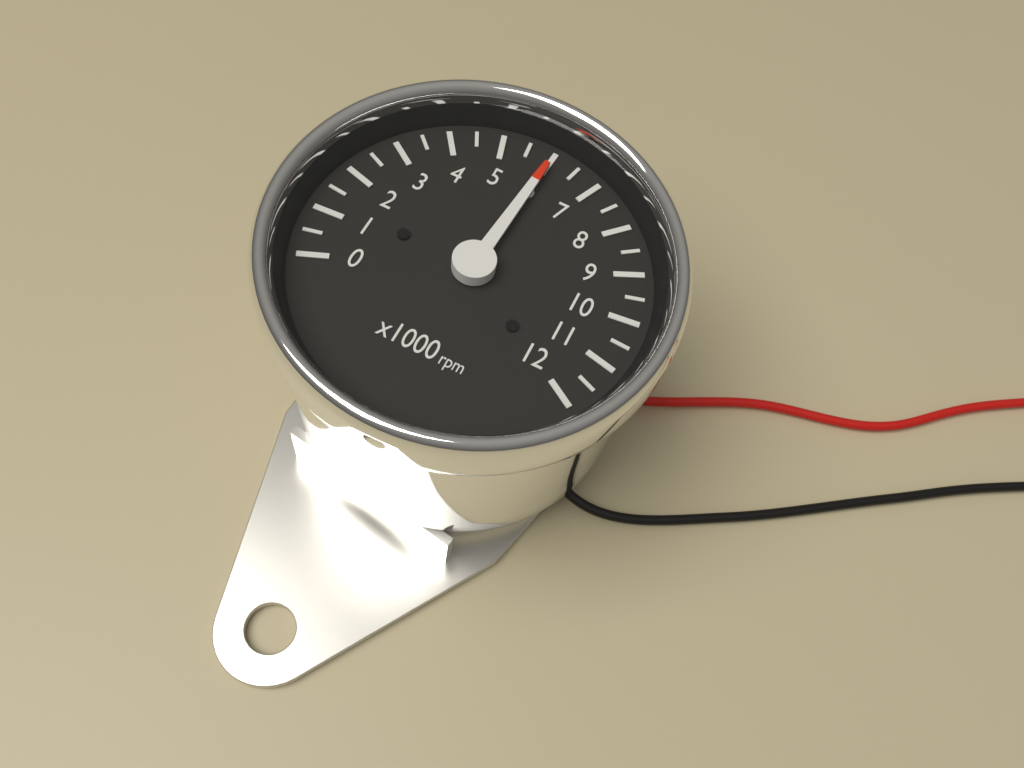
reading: 6000 rpm
